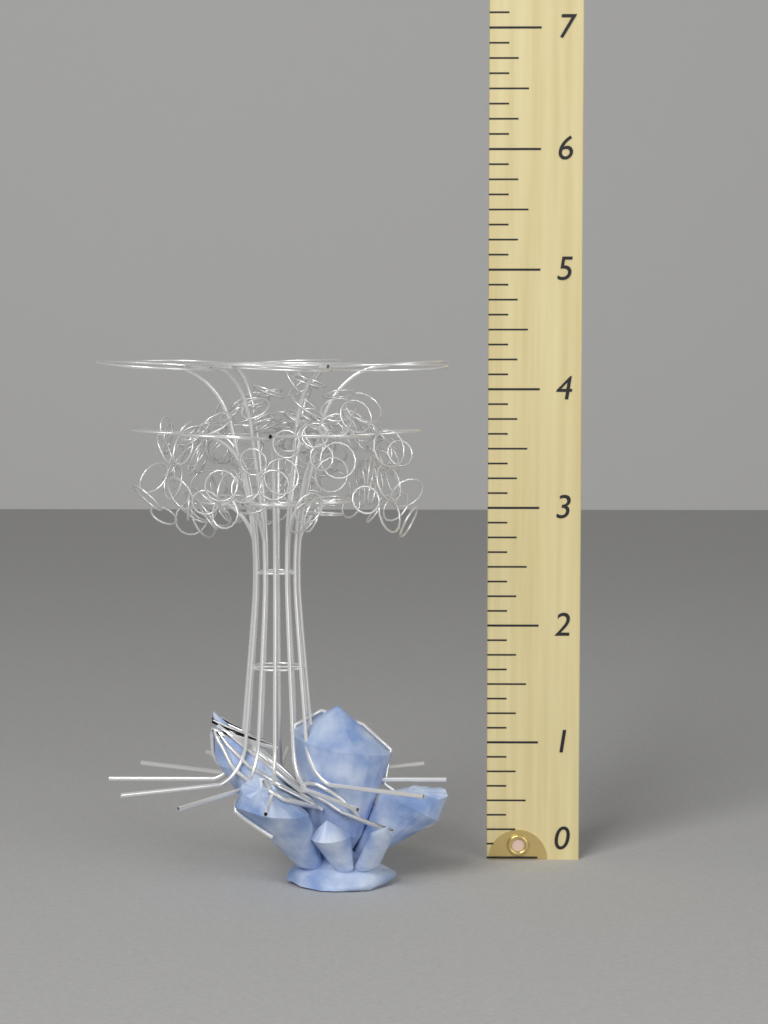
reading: 4.250 (no unit)
